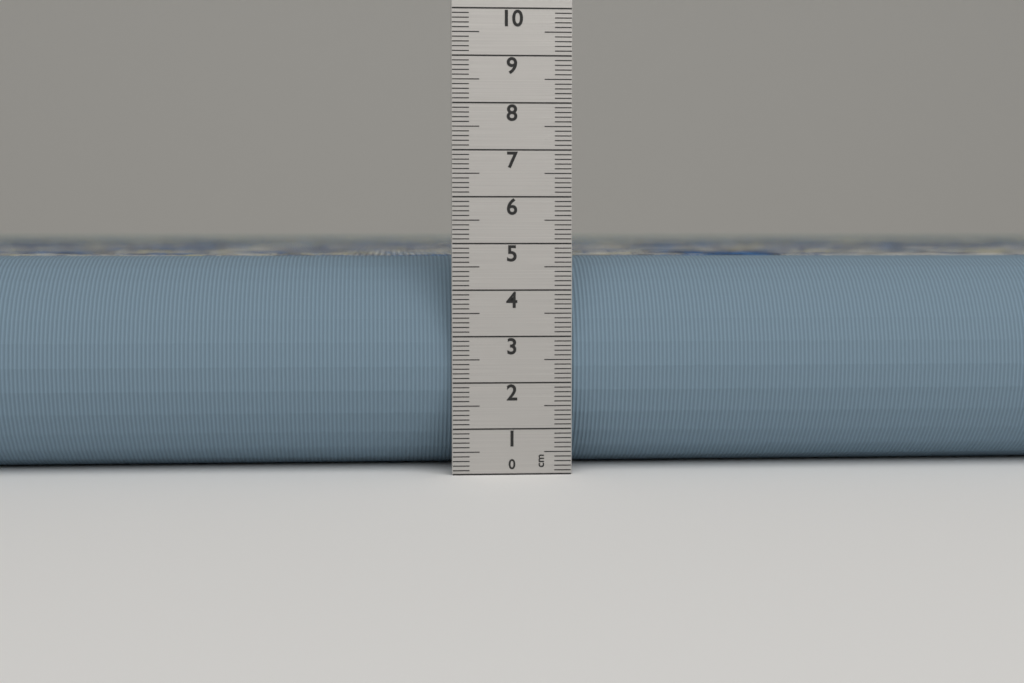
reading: 4.7 cm
